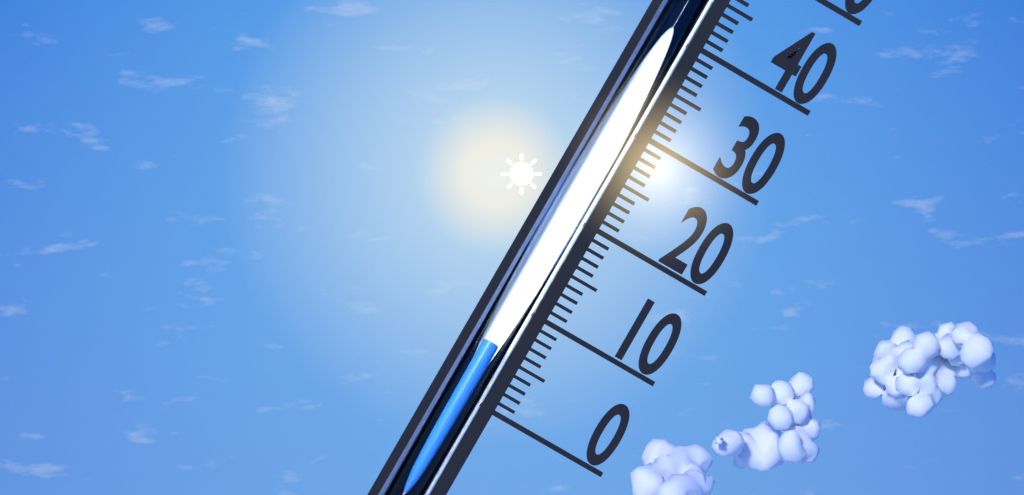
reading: 6 (no unit)
